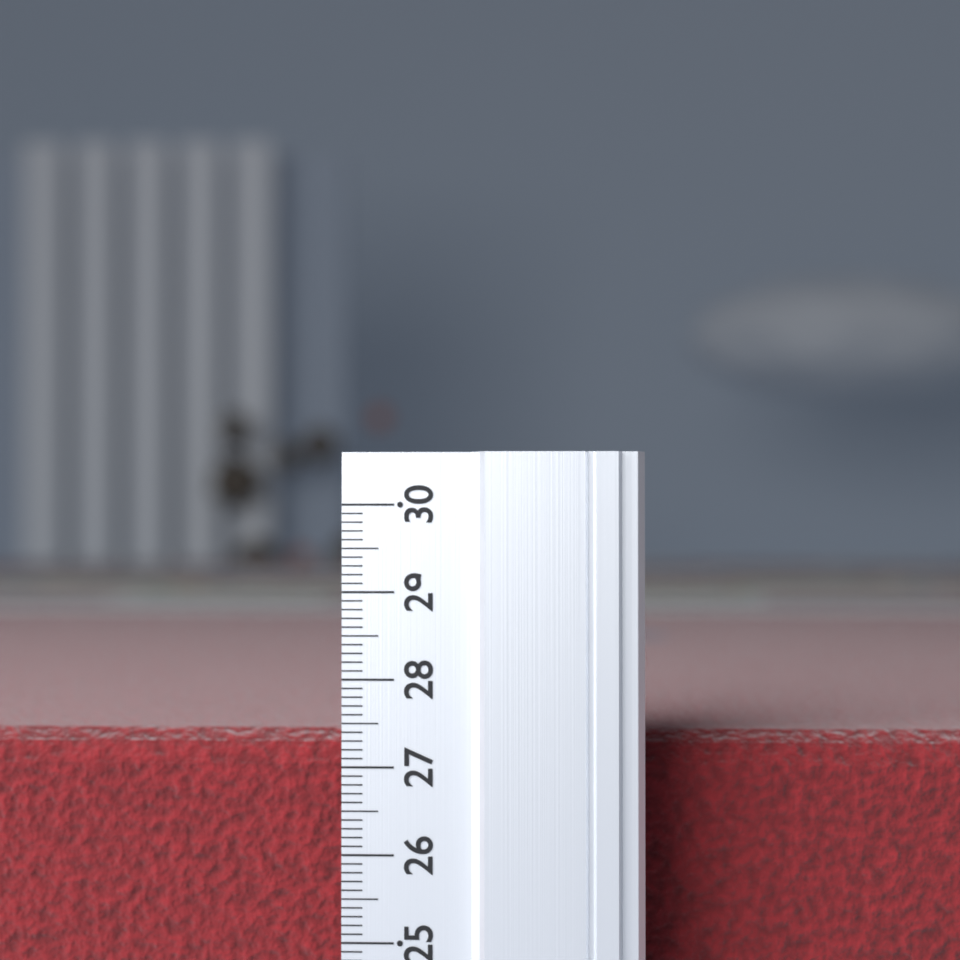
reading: 27.3 (no unit)
